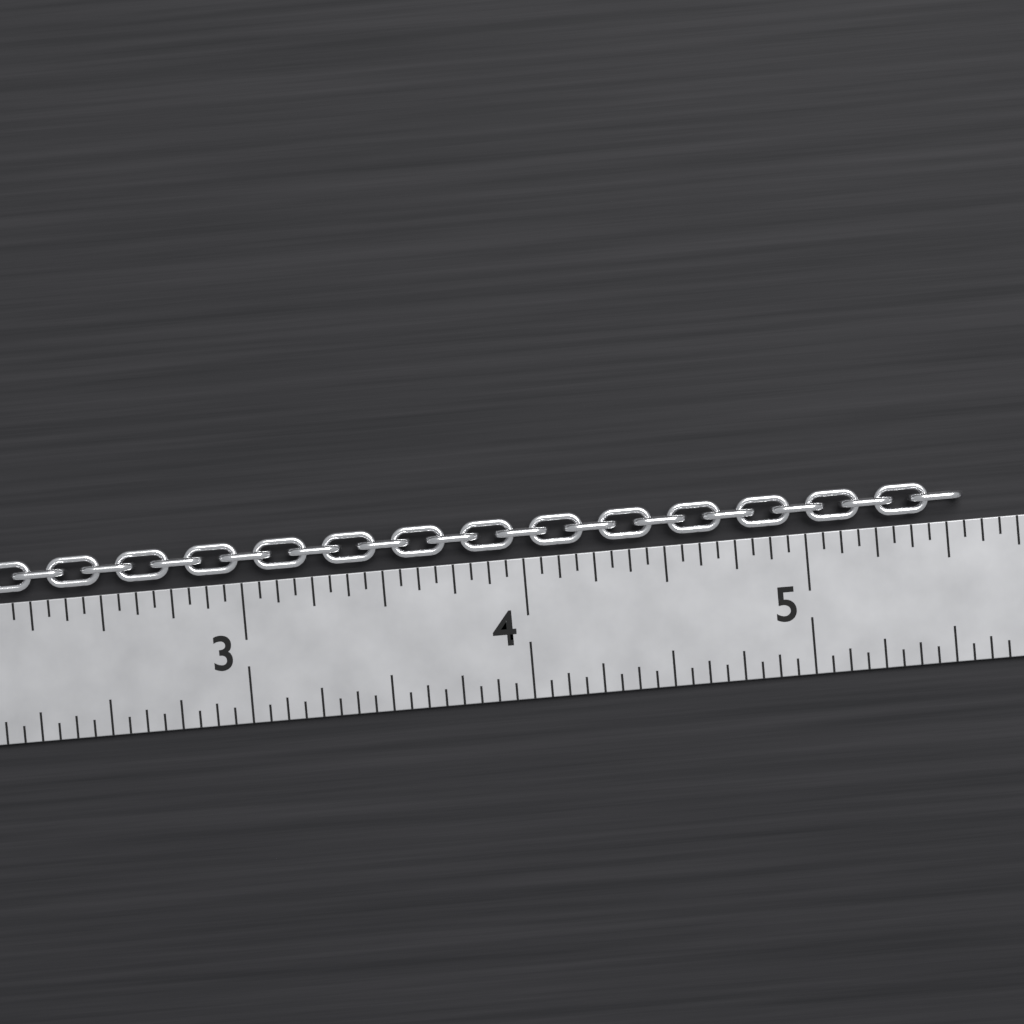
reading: 5.5625 in
